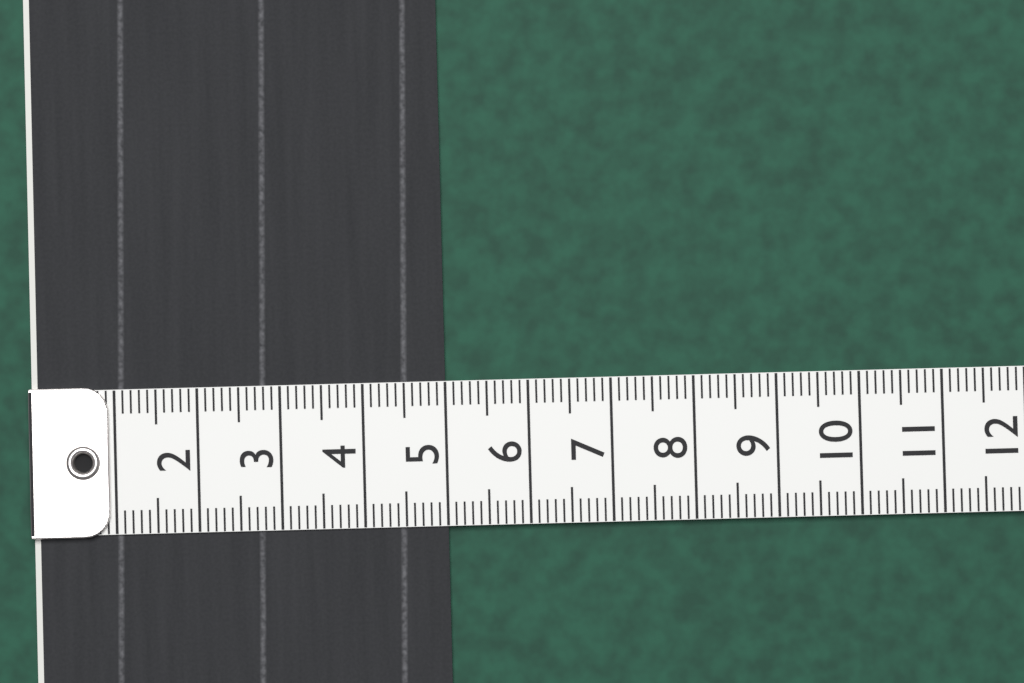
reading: 5.0 (no unit)
